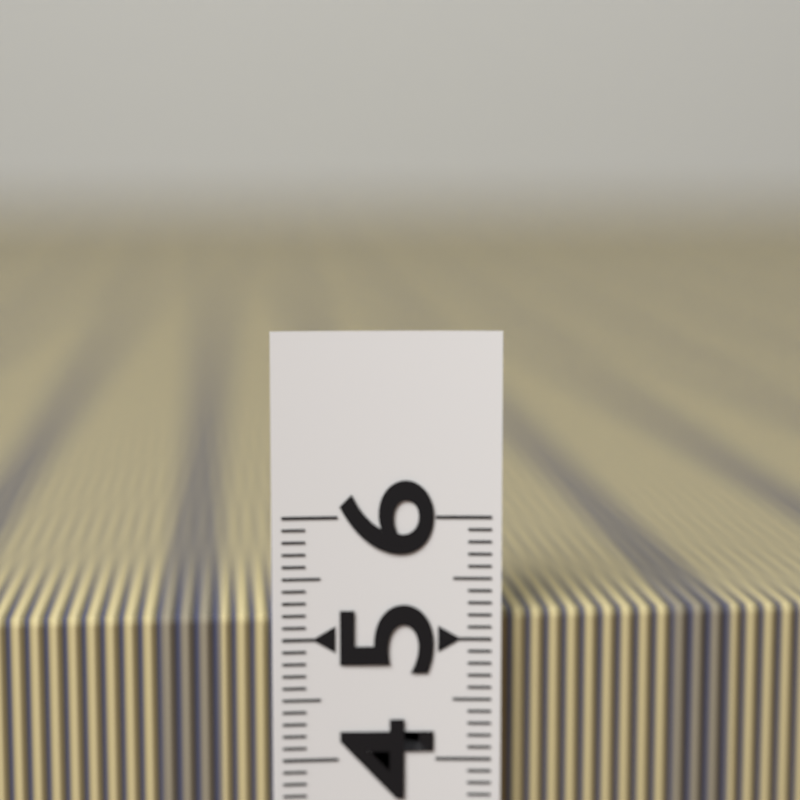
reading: 5.2 (no unit)
